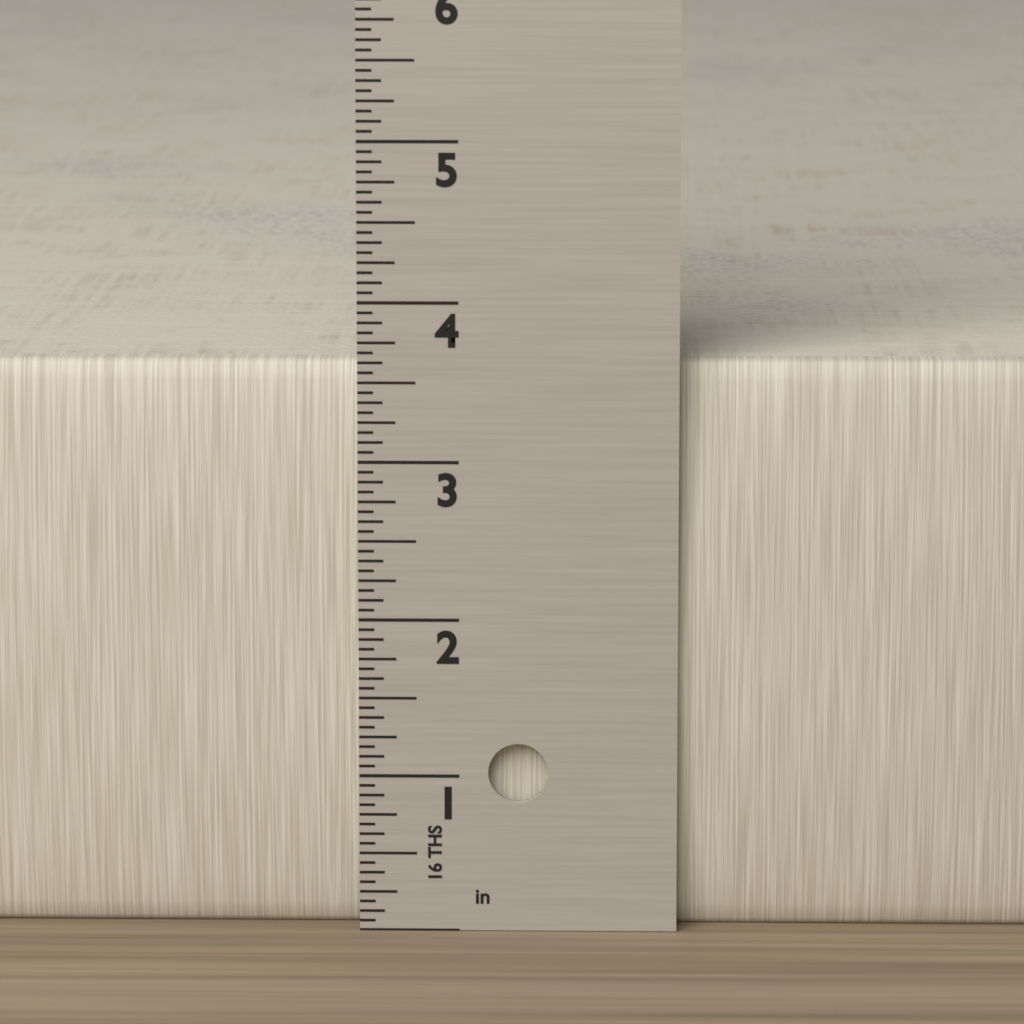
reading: 3.6250 in
